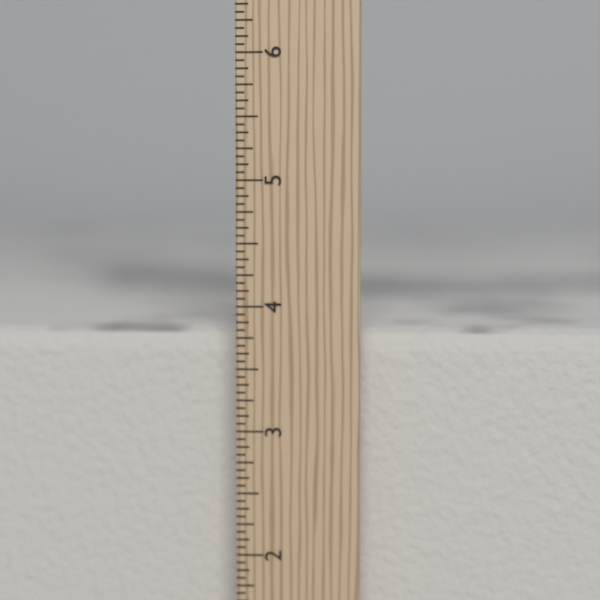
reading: 3.8125 in
